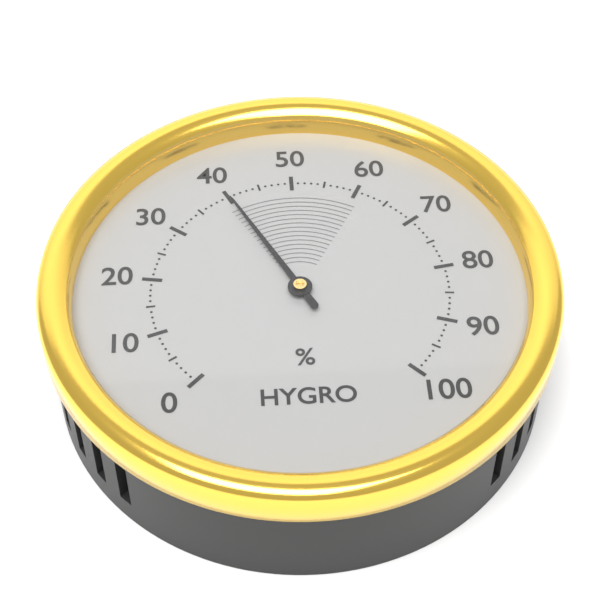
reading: 40 %
